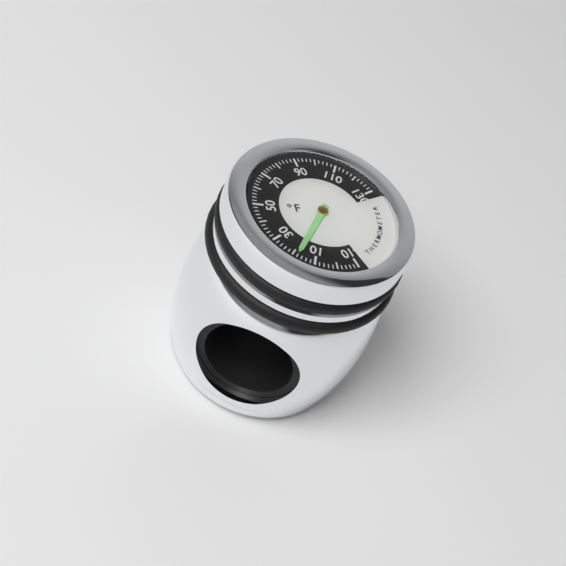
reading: 18 °F
